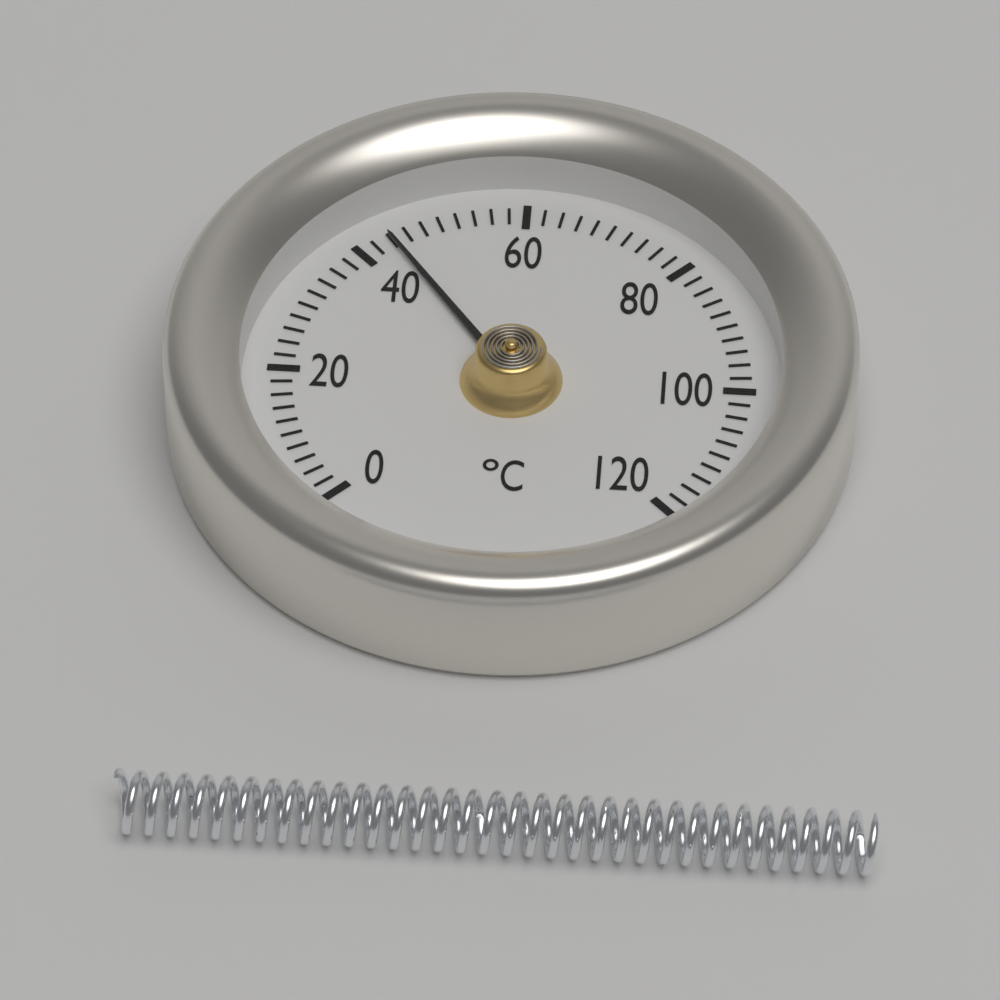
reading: 44 °C
